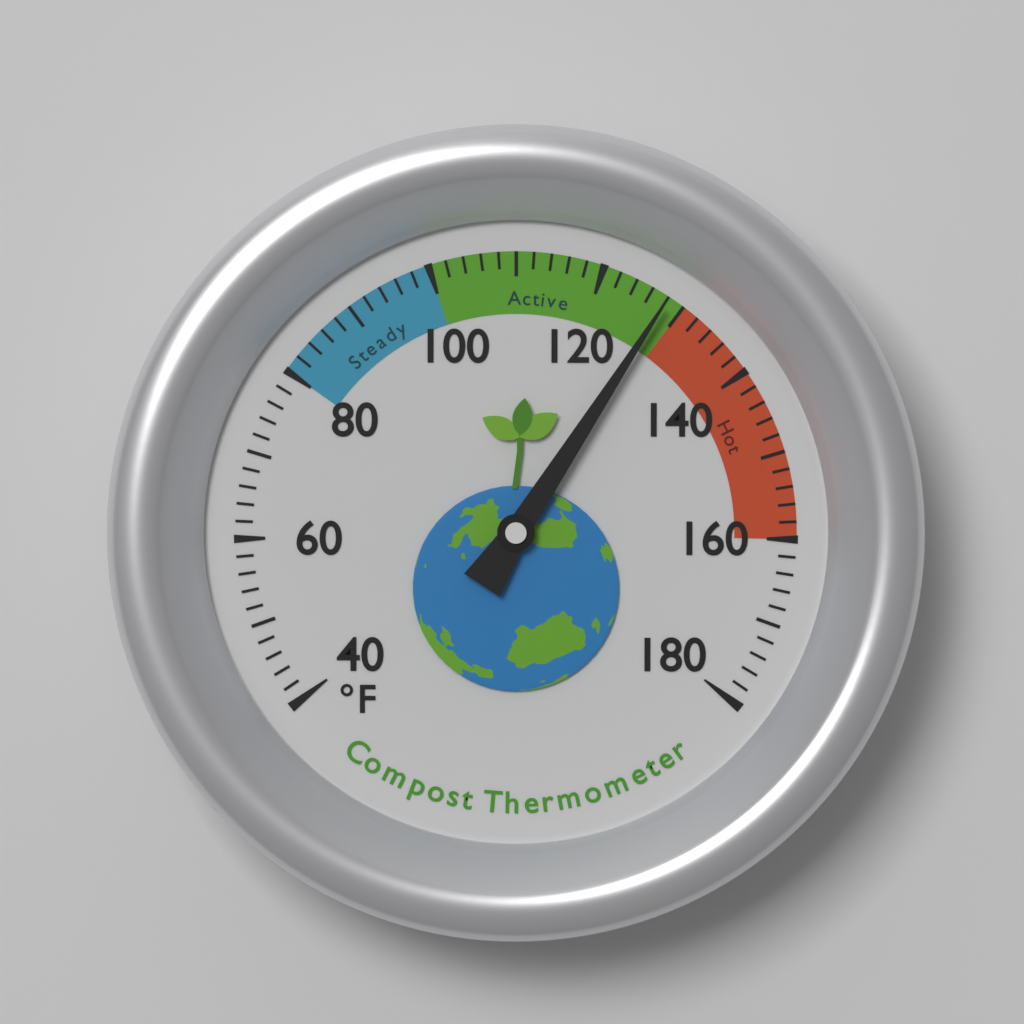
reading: 128 °F
